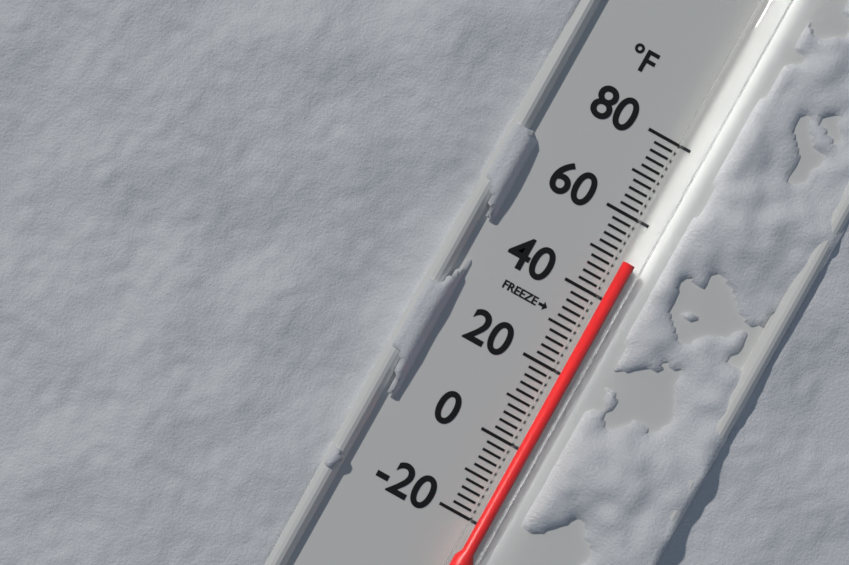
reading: 50 °F
